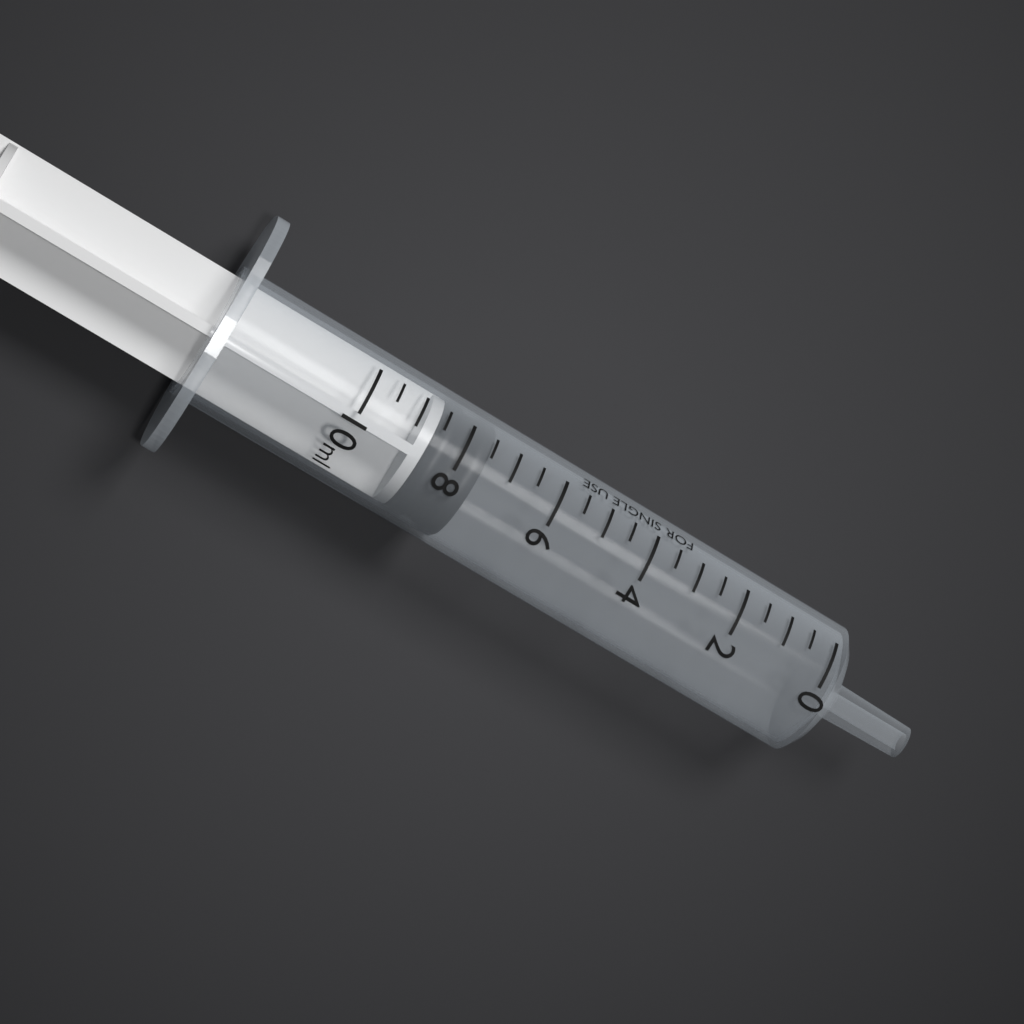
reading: 7.5 ml
